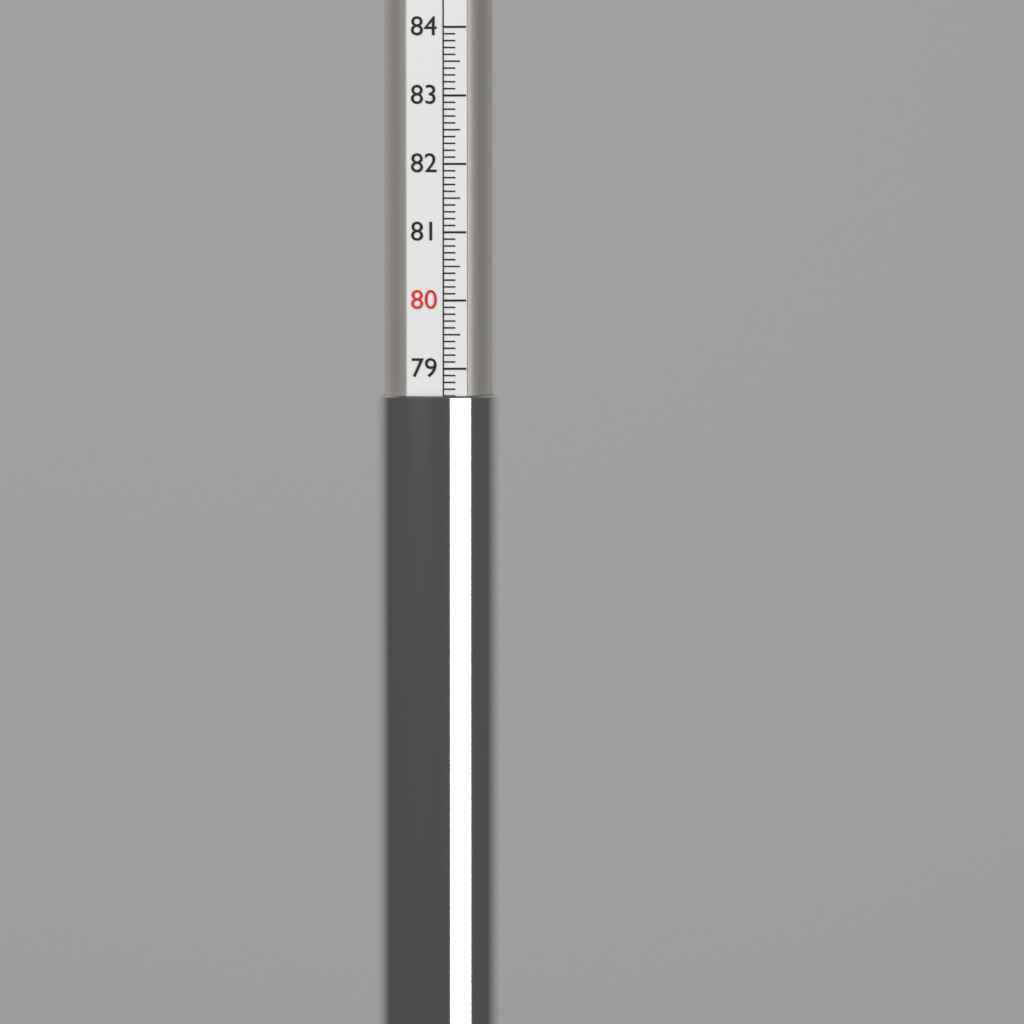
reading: 78.6 (no unit)
